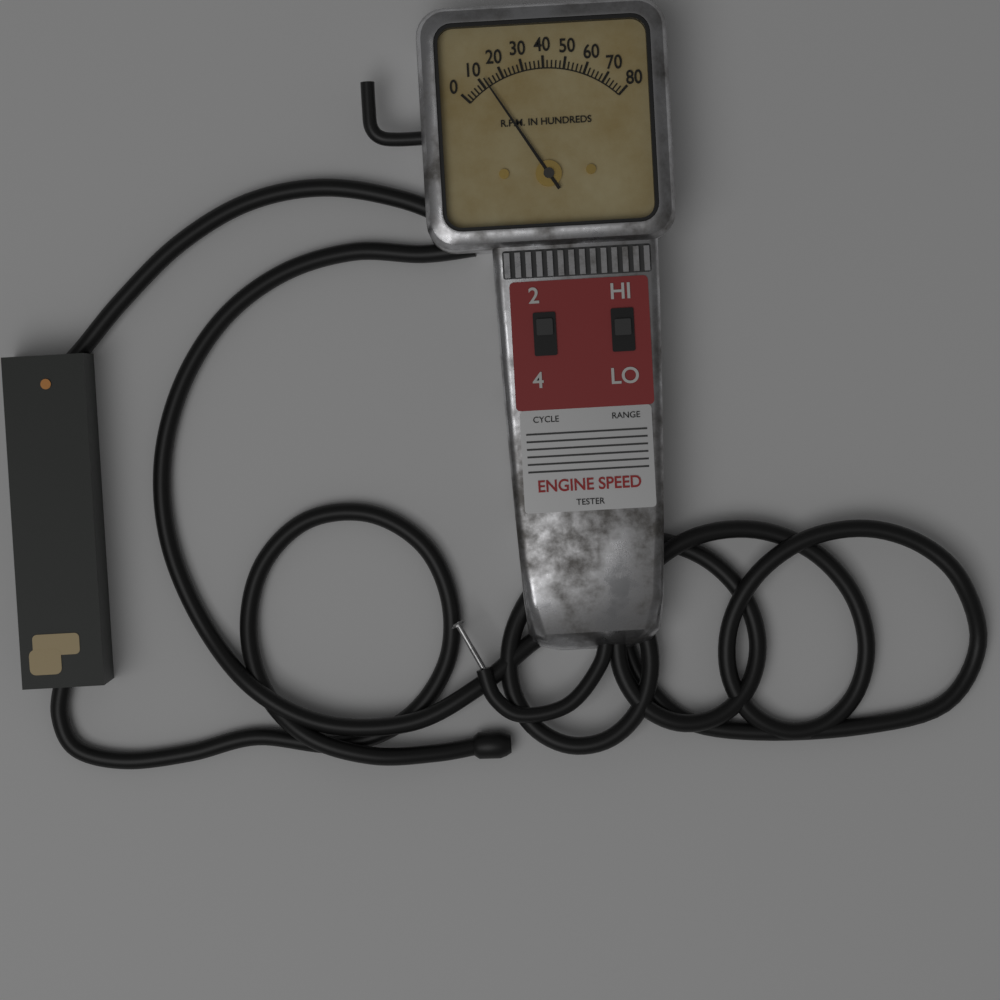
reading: 1200 RPM
